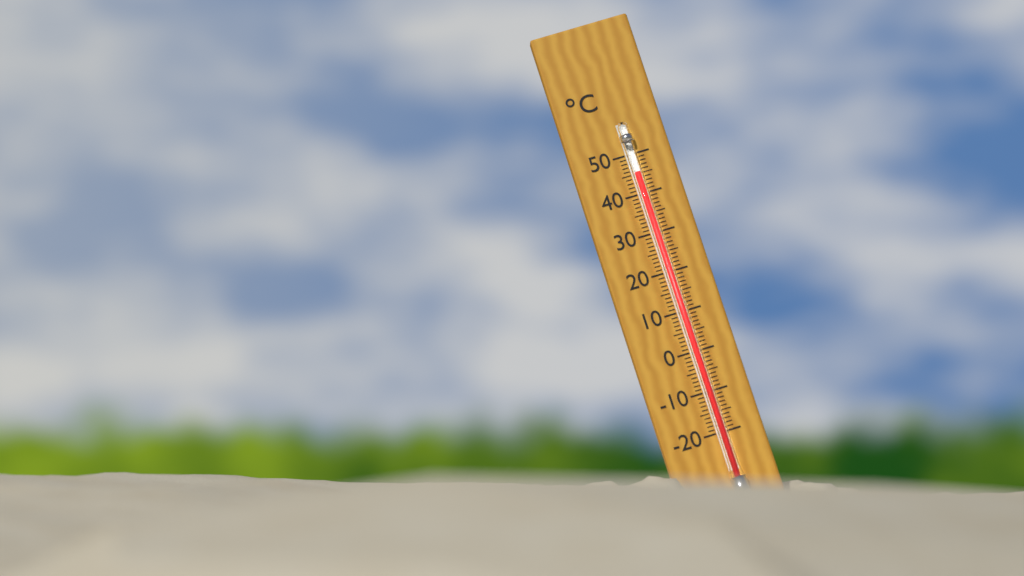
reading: 45 °C
